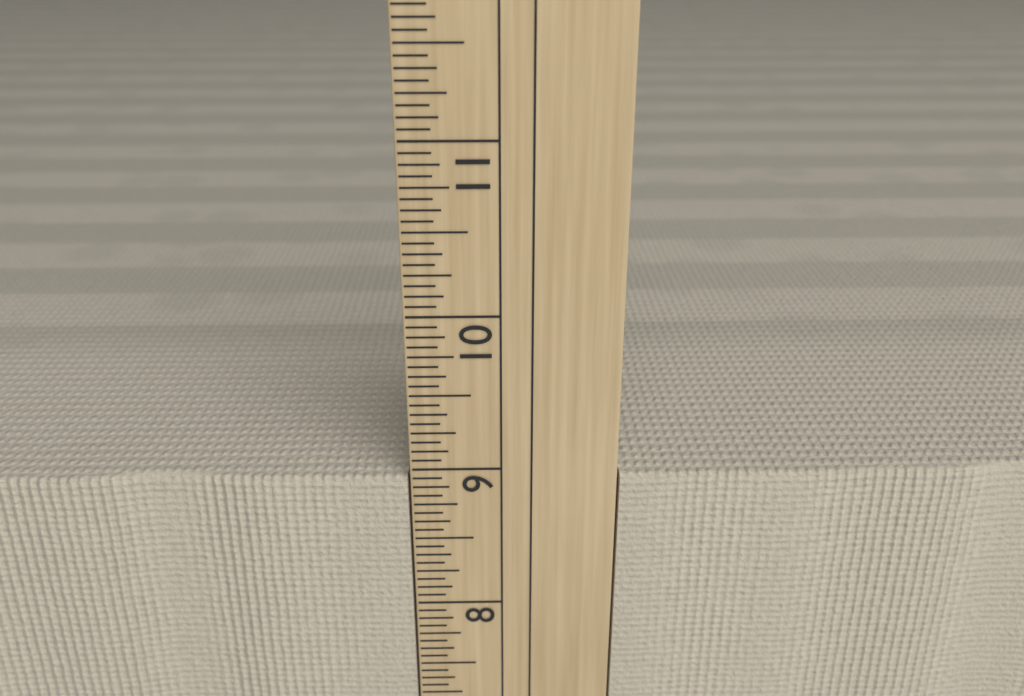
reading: 8.9375 in
